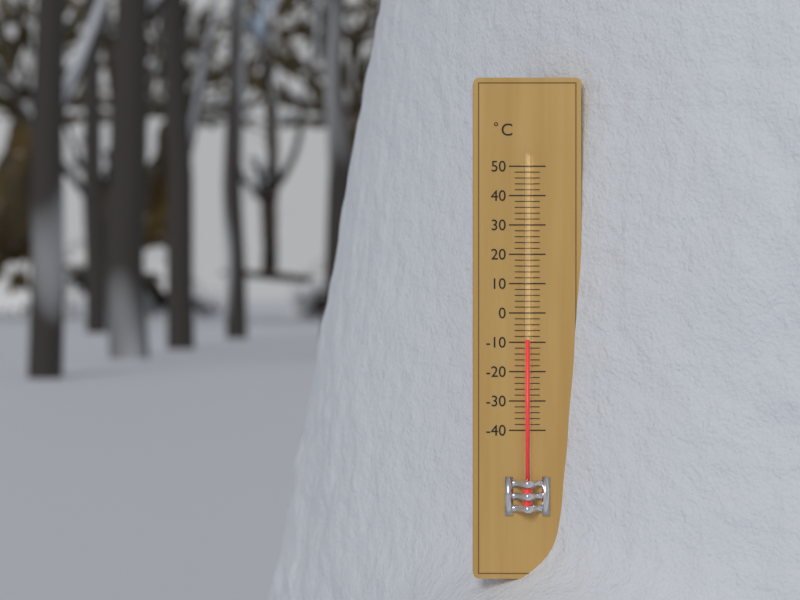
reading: -9 °C
